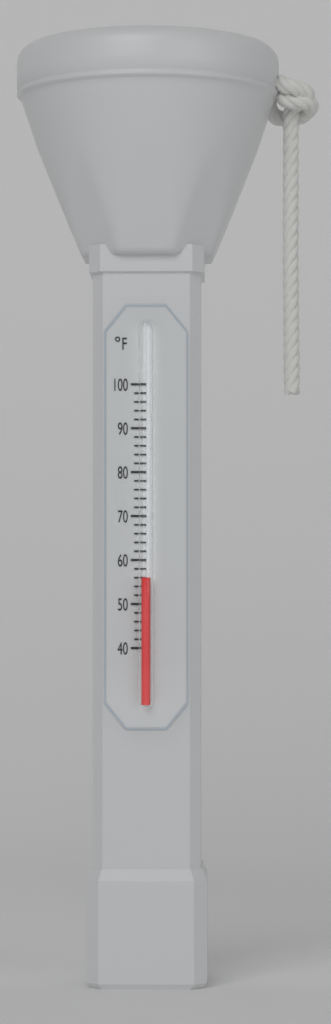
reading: 56 °F
